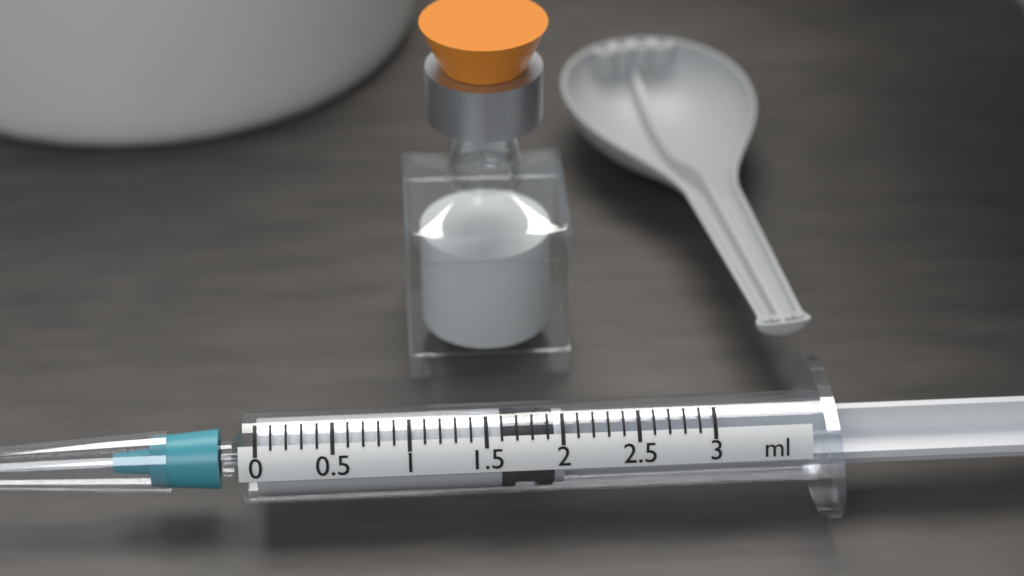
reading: 1.6 ml
